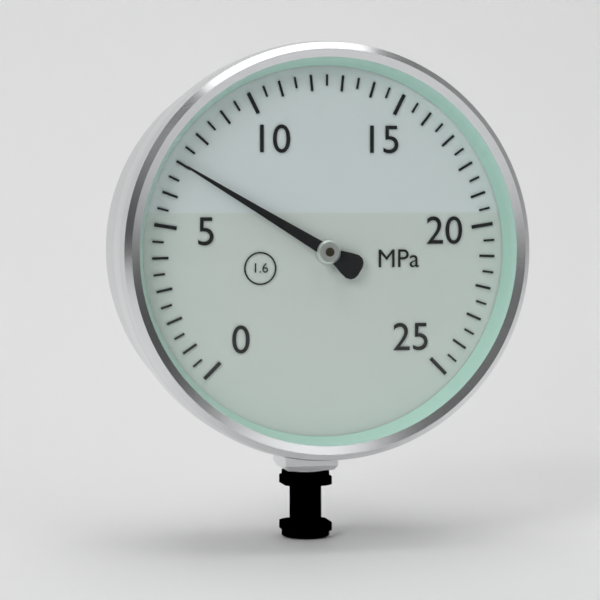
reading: 7.0 MPa
